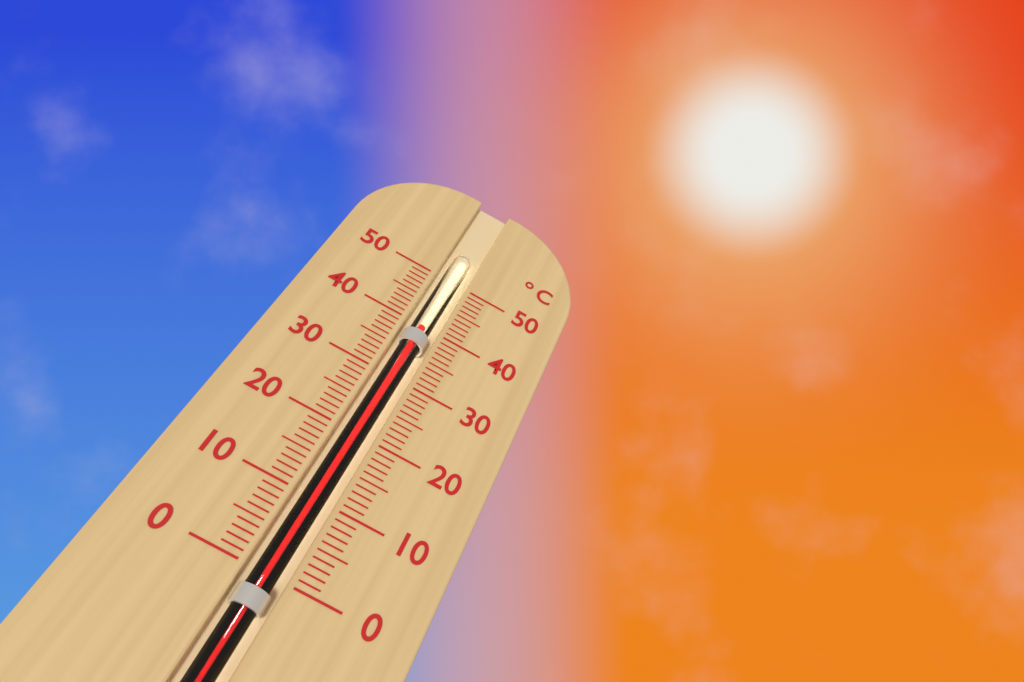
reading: 40 °C
